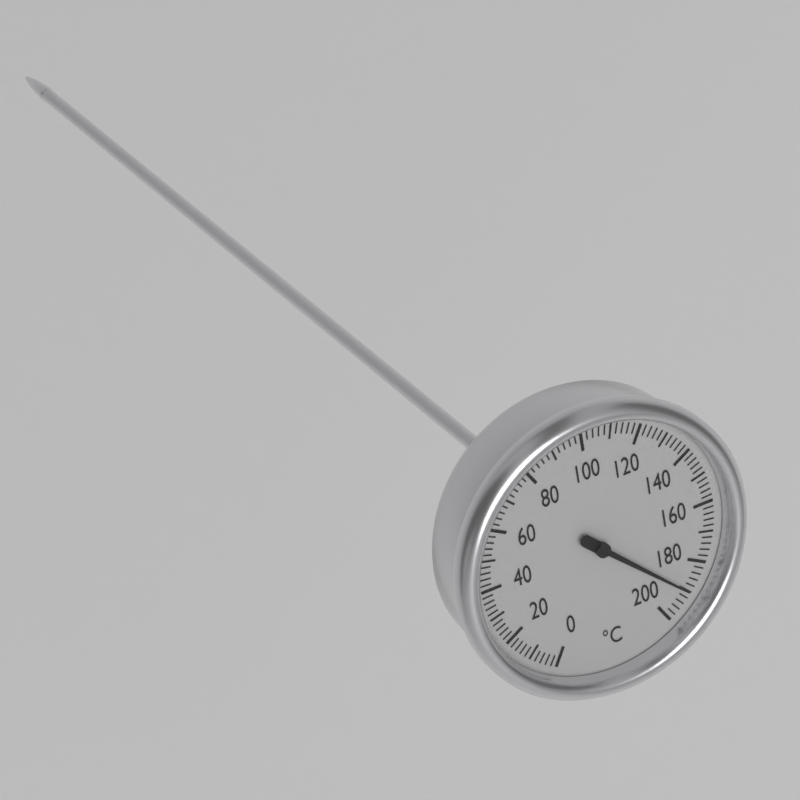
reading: 190 °C
